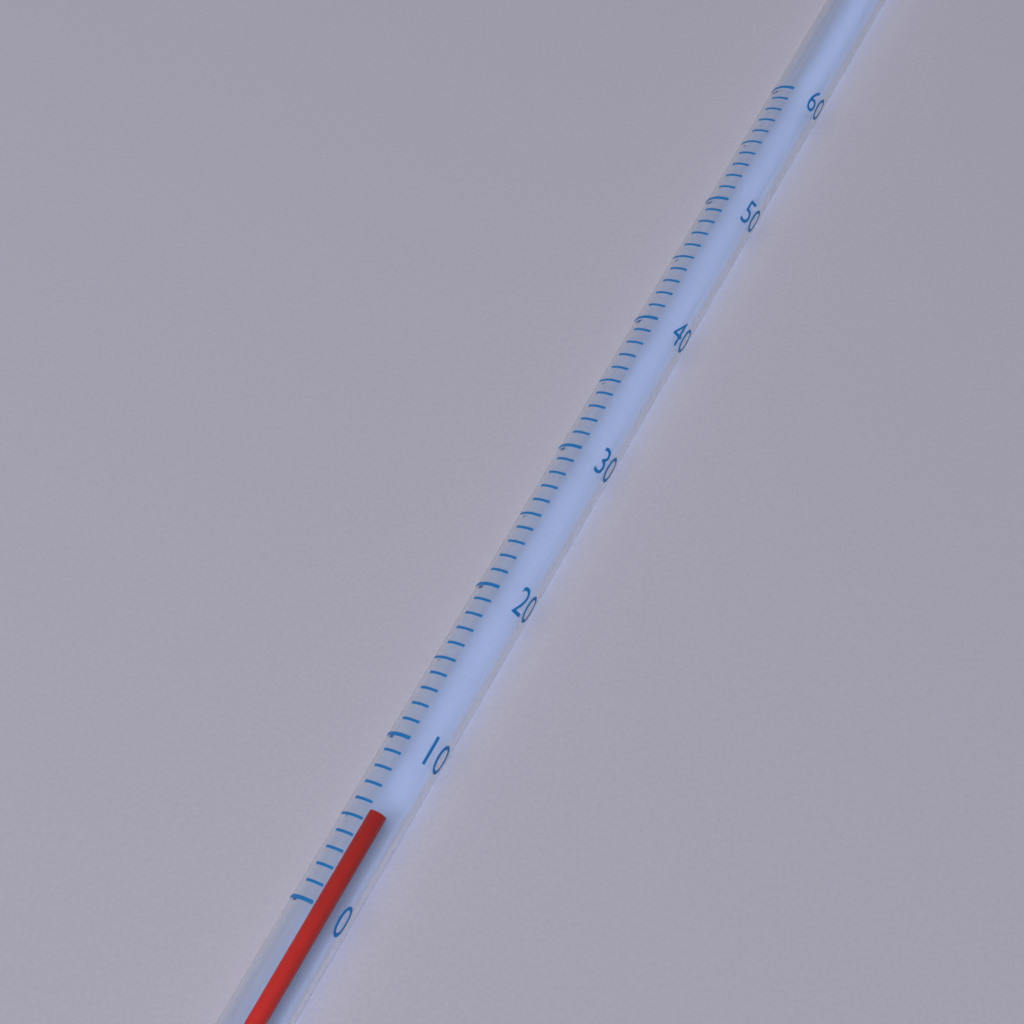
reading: 6 (no unit)
